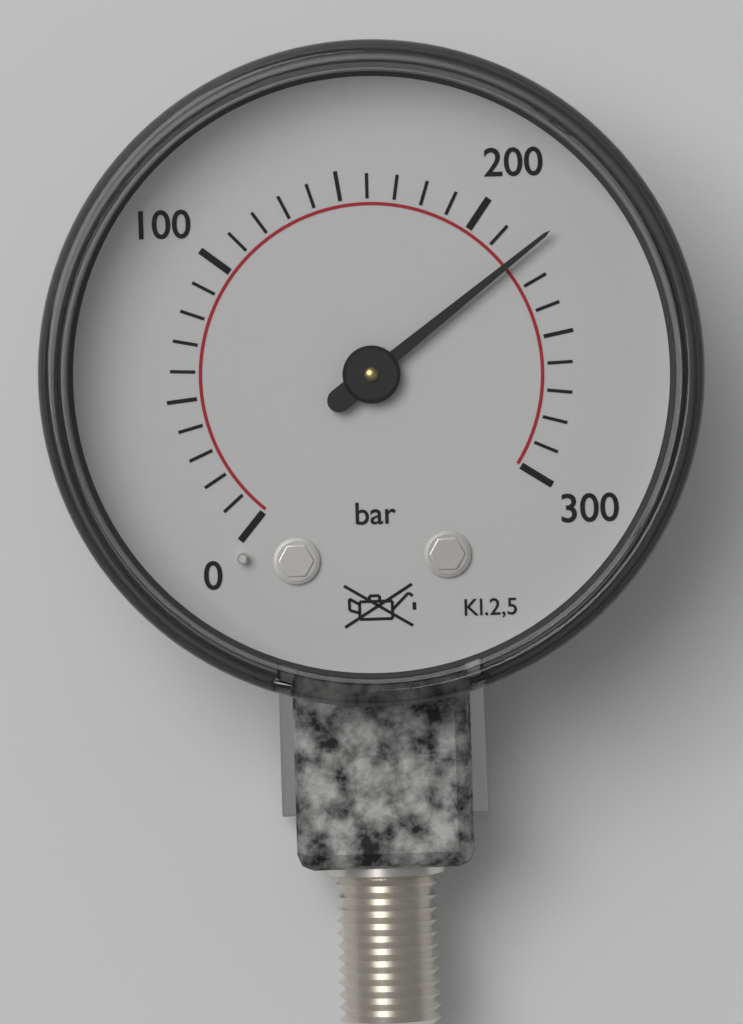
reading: 220 bar
